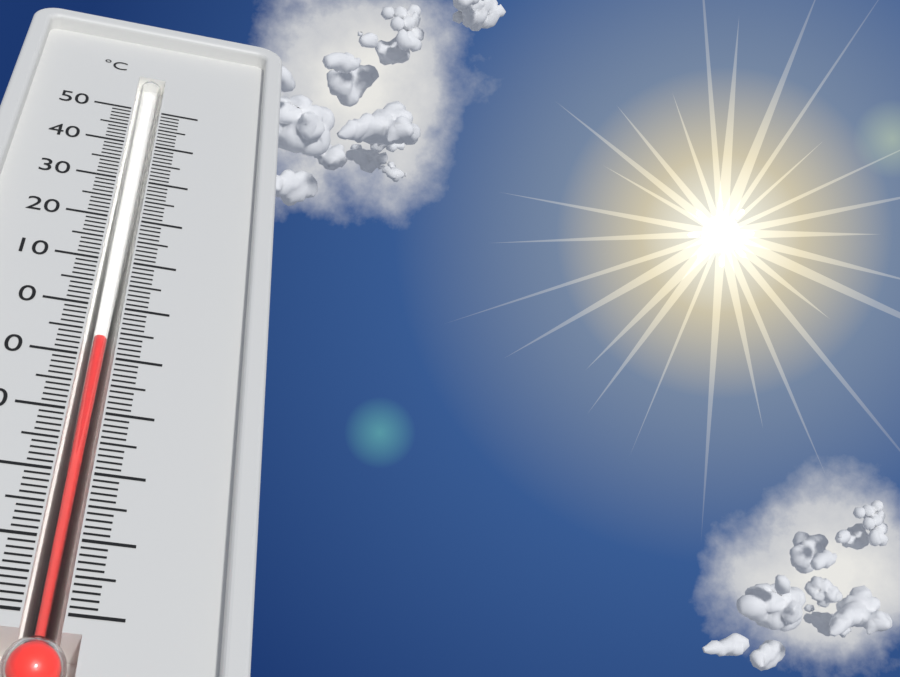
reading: -6 °C
